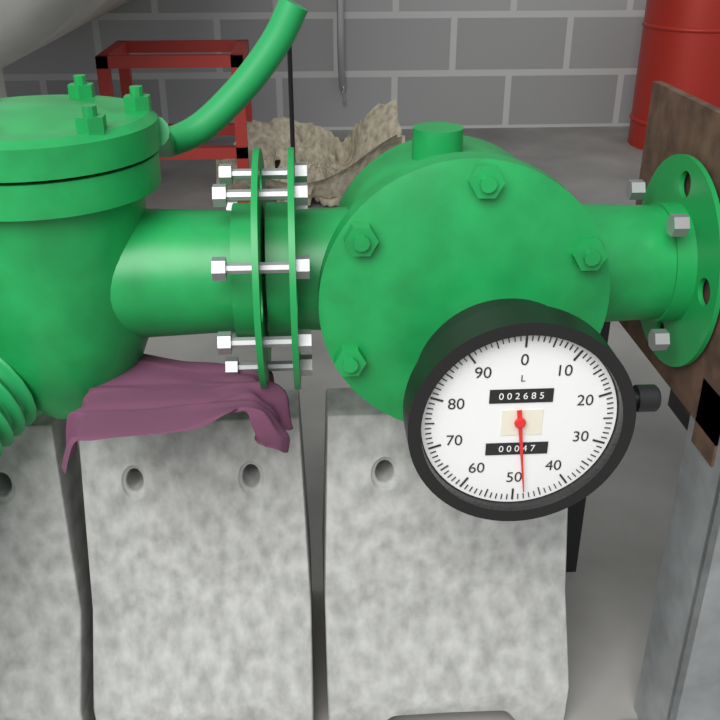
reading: 48 L
